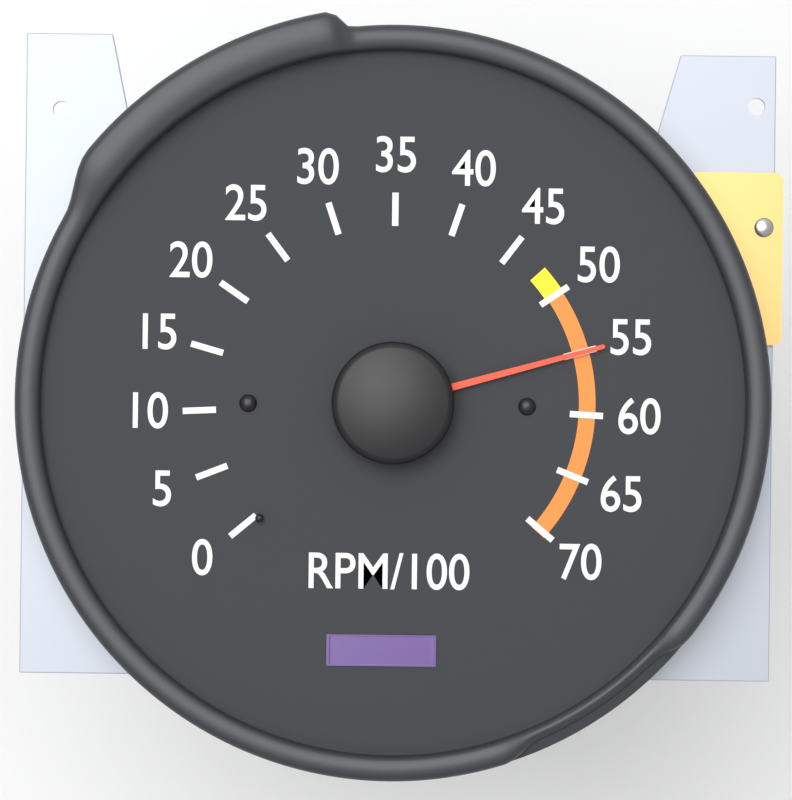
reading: 55 RPM/100
